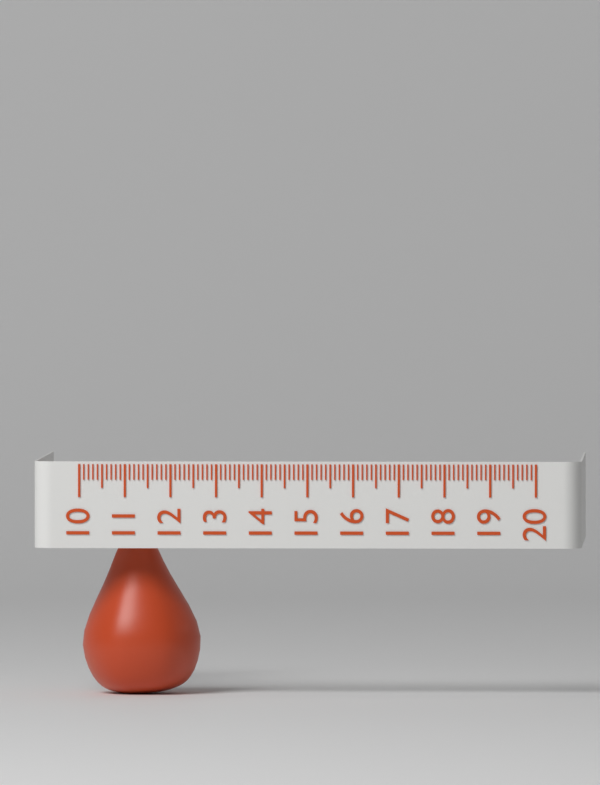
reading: 12.6 (no unit)
